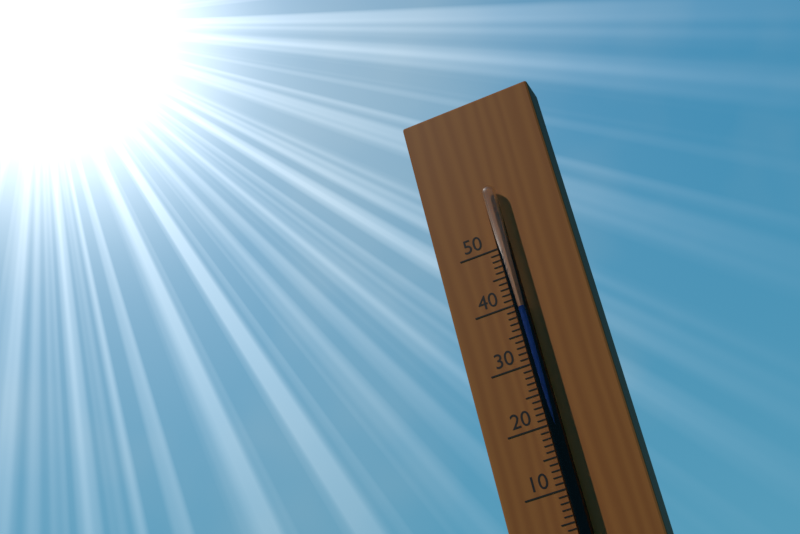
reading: 39 (no unit)
